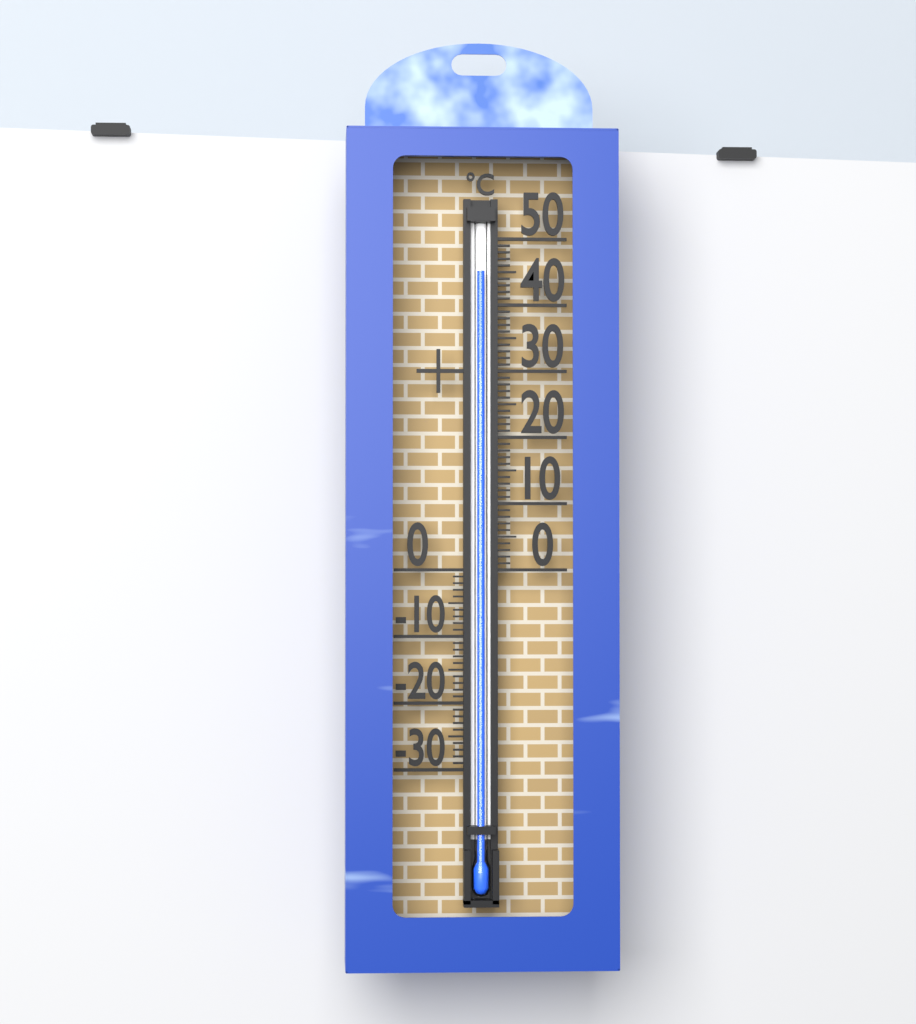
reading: 45 °C
